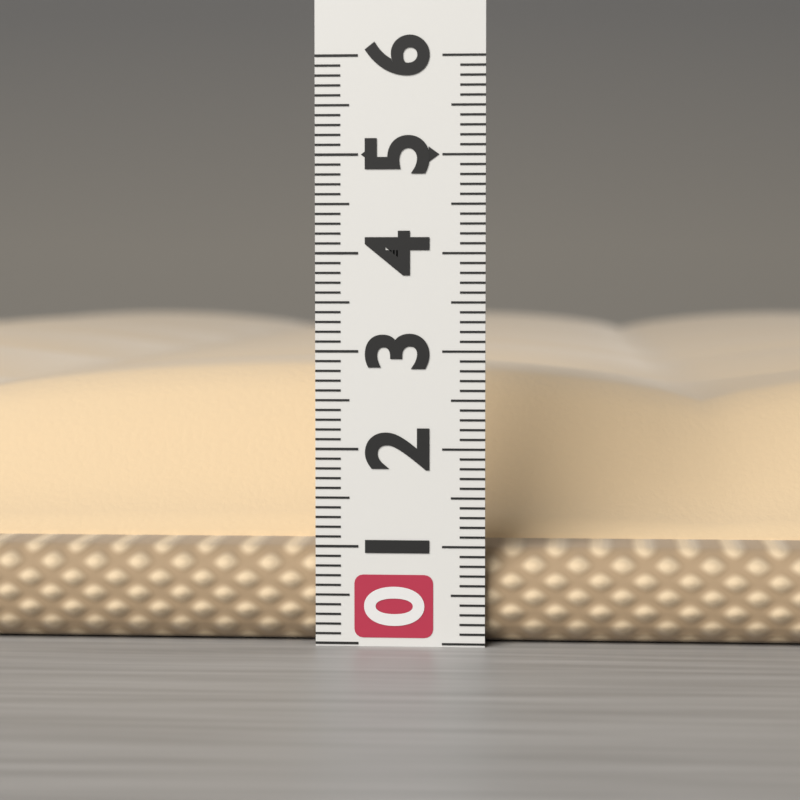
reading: 2.8 (no unit)
